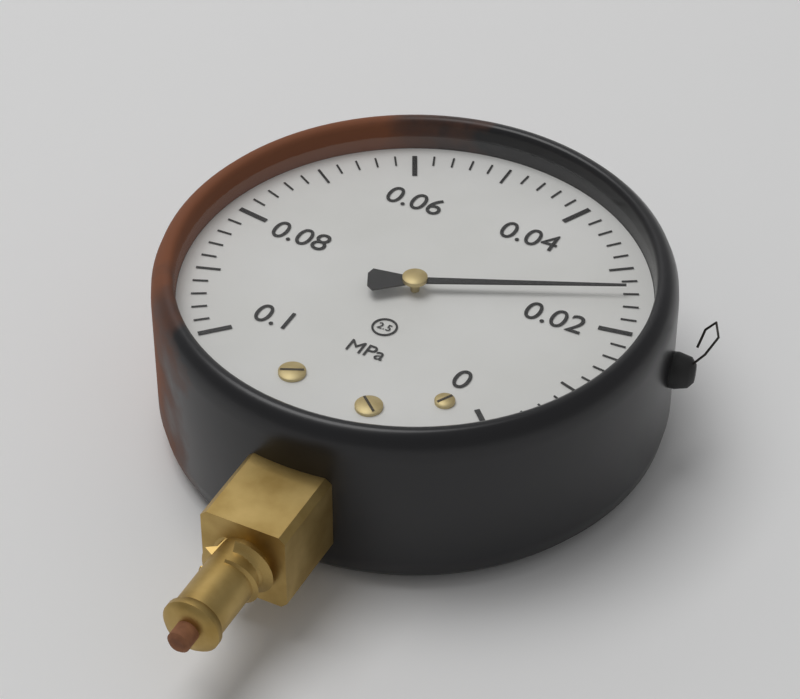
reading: 0.026 MPa
